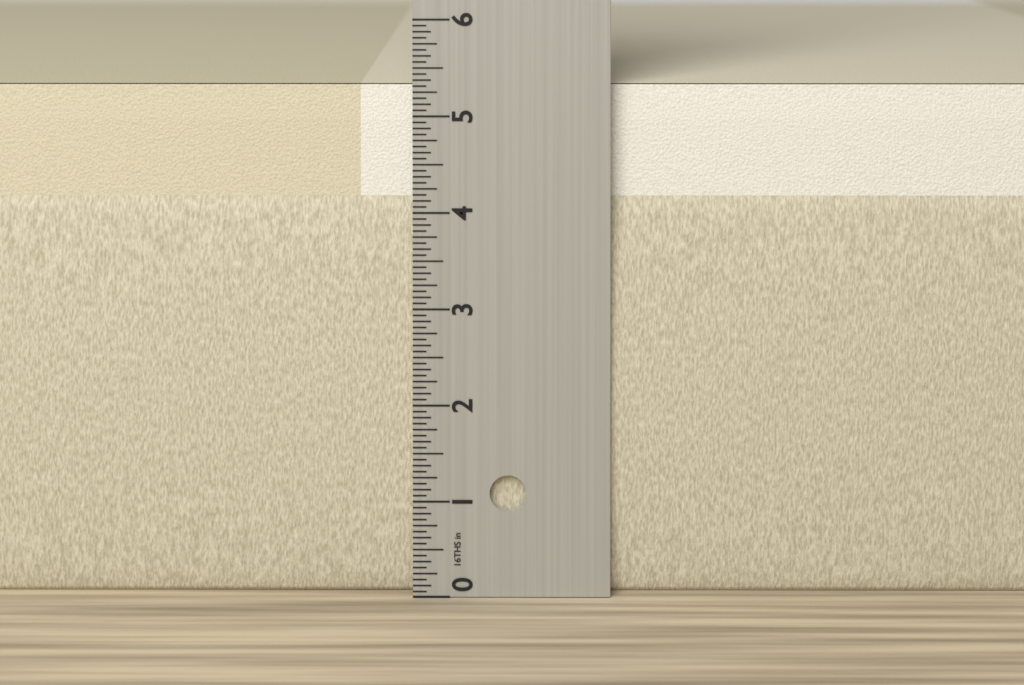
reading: 5.3125 in
